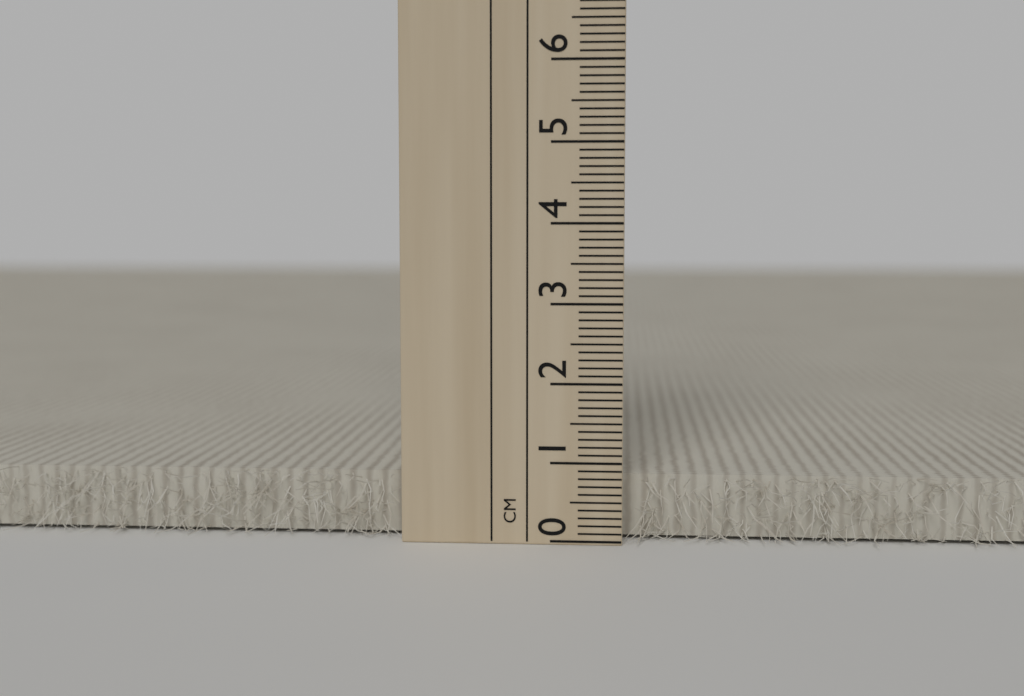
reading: 0.8 cm
